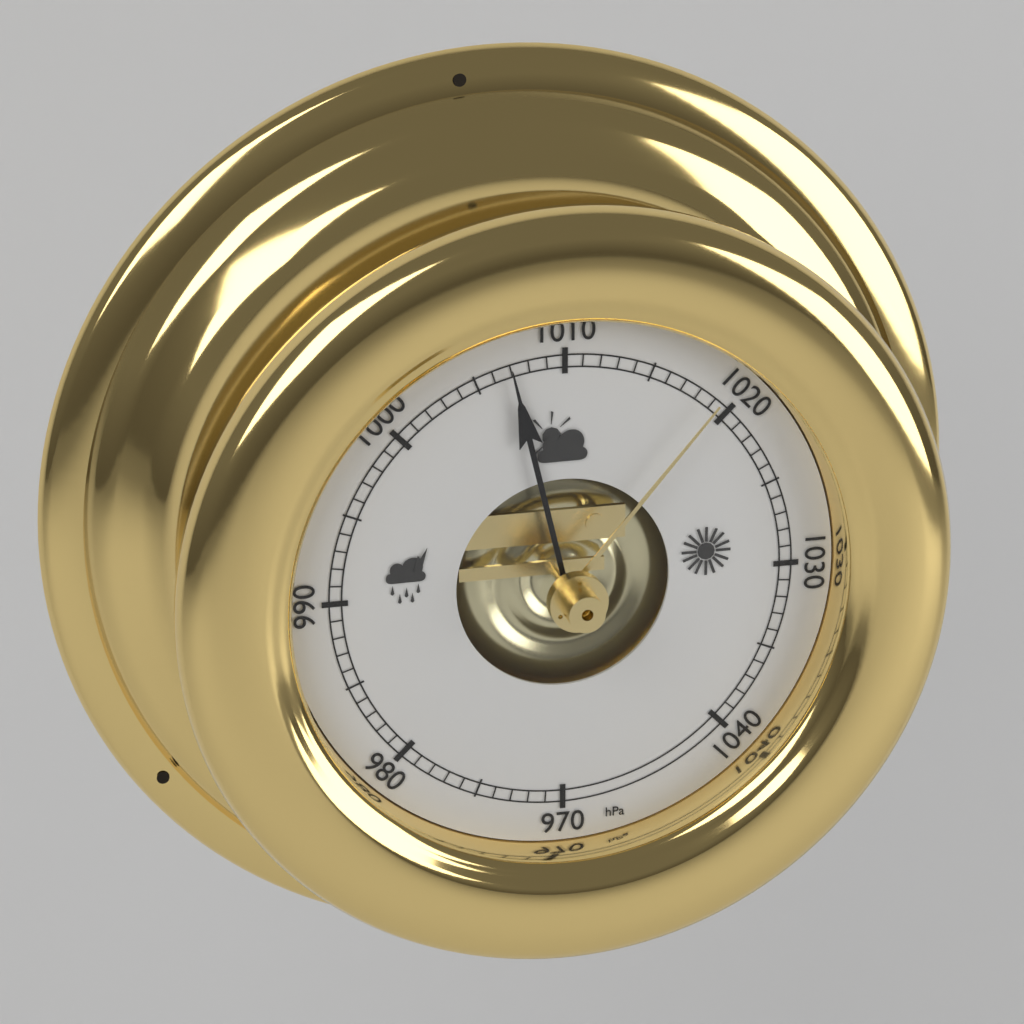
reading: 1007 hPa
